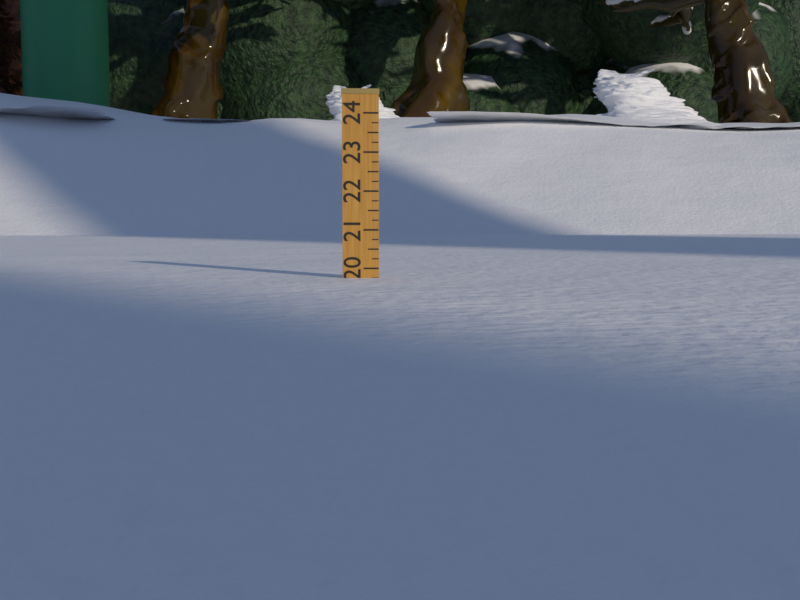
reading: 19.75 (no unit)
